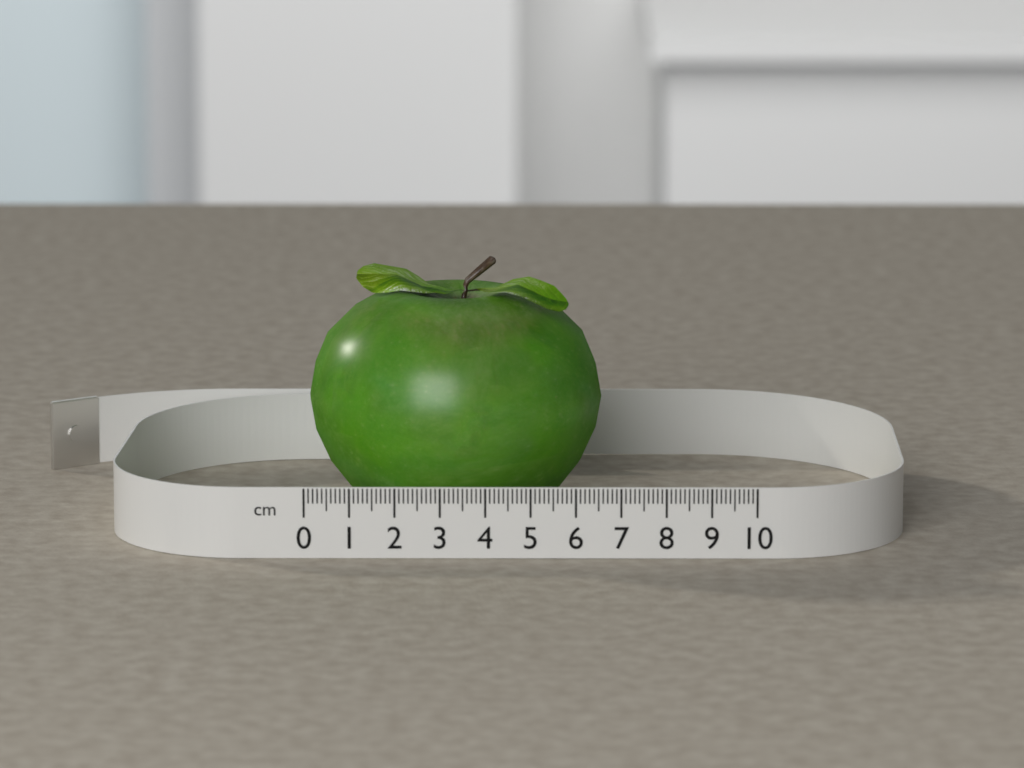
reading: 6.6 cm
